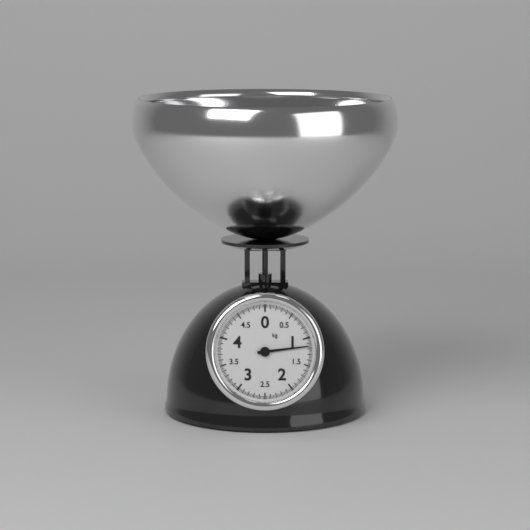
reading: 1.150 kg
